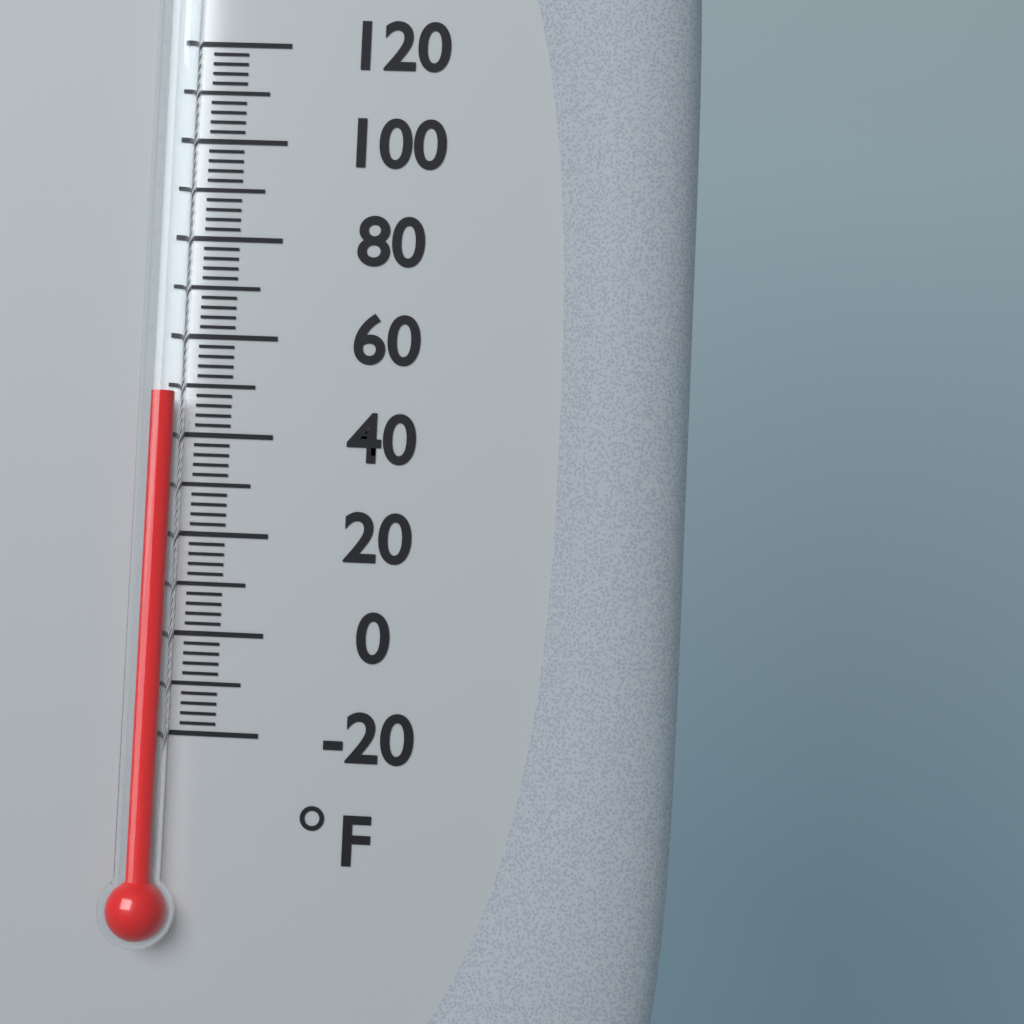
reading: 48 °F
